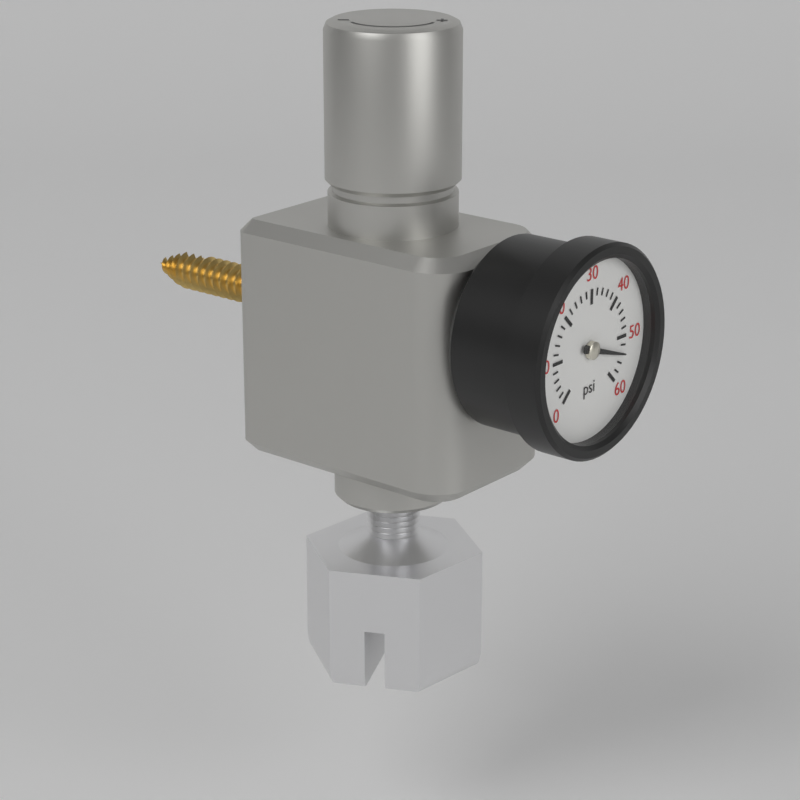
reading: 54 psi
